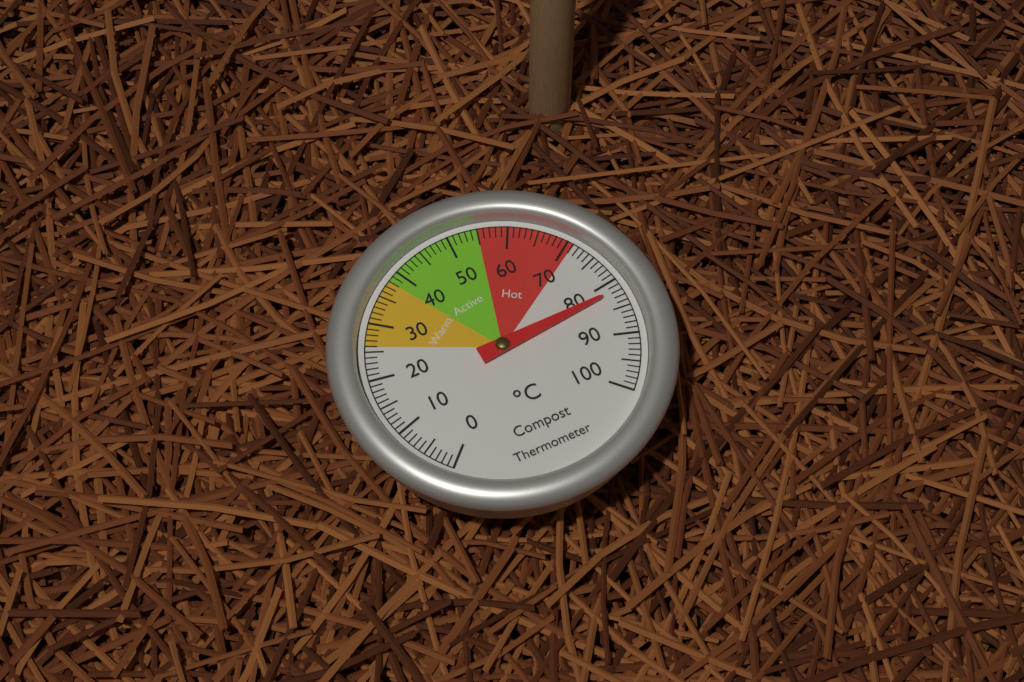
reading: 82 °C
